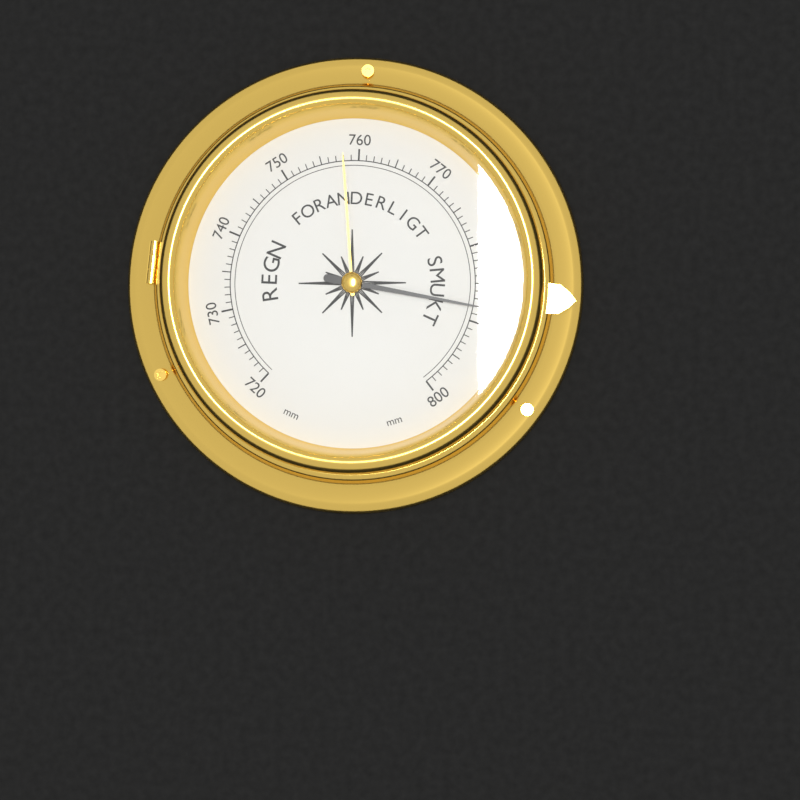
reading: 788 mm
